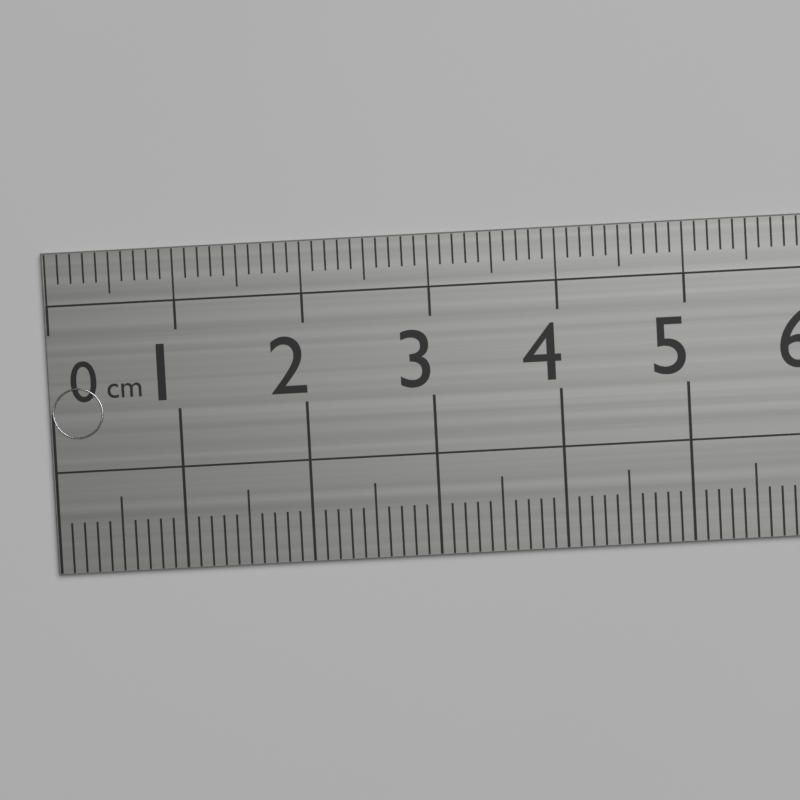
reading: 0.4 cm
